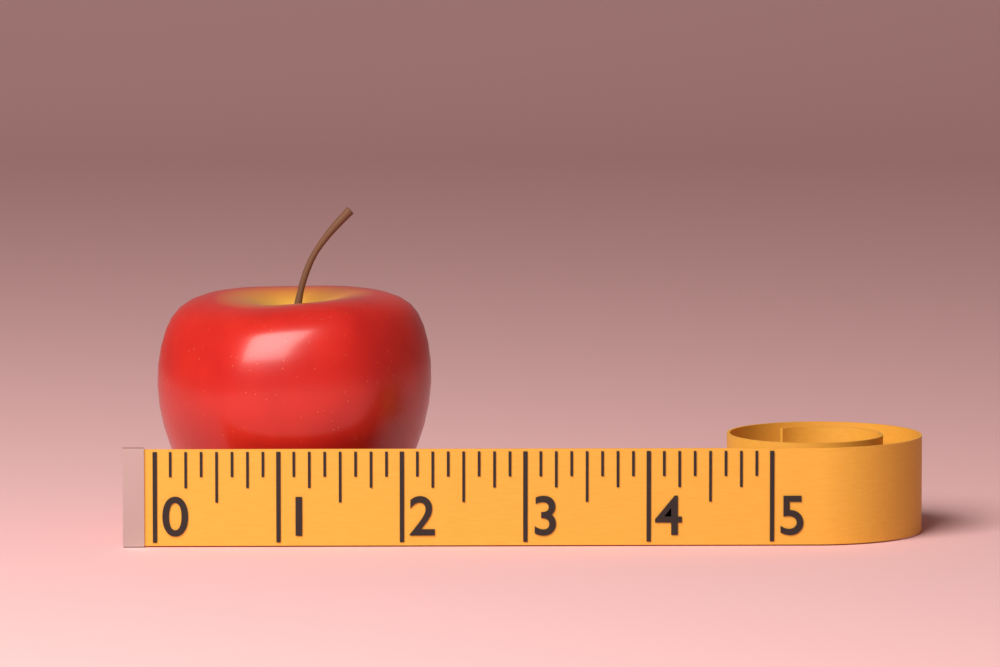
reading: 2.250 (no unit)
